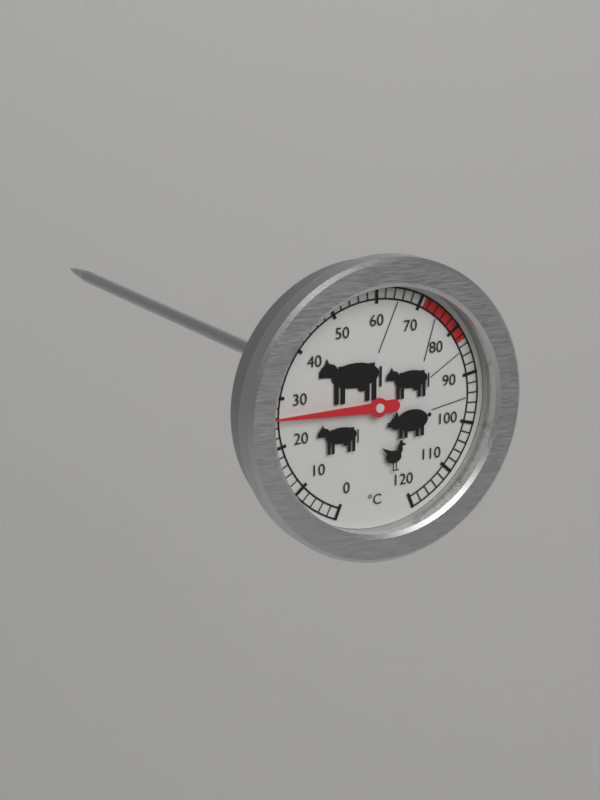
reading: 26 °C
